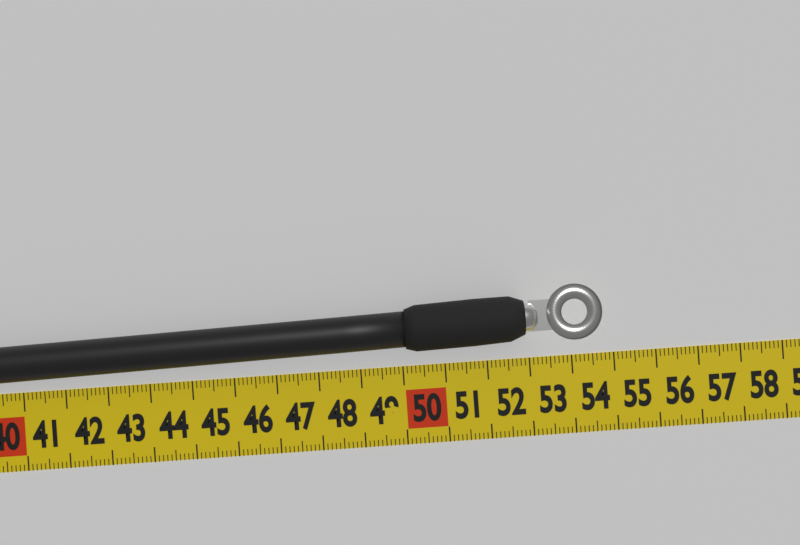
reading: 54.7 cm
